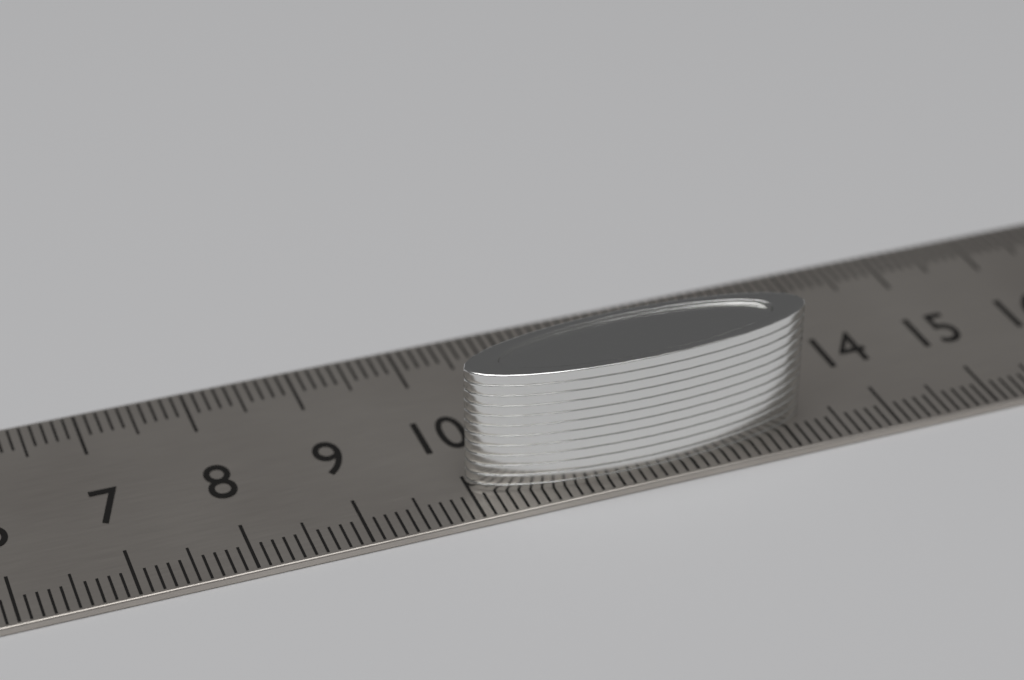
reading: 13.2 cm
